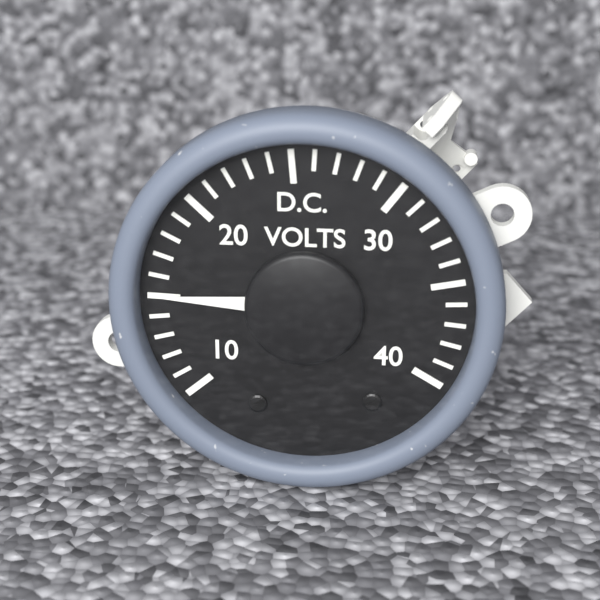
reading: 15 V
